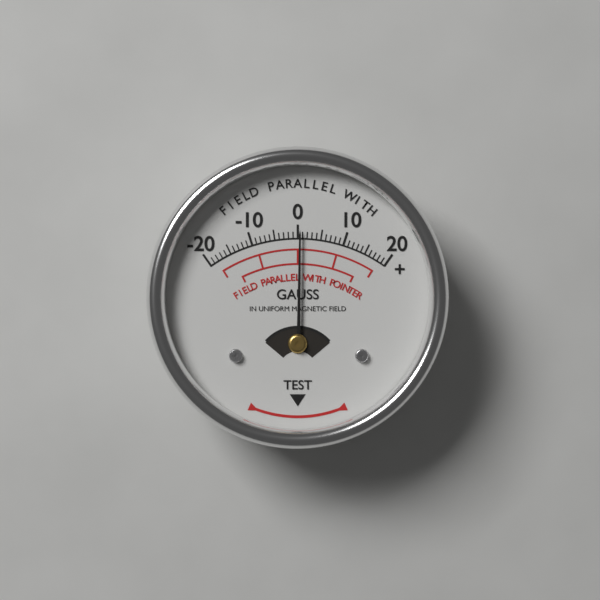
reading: 0.5 Gauss
